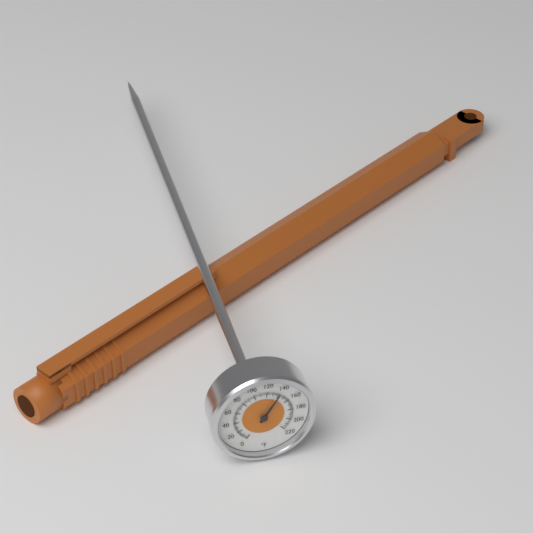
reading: 140 °F
